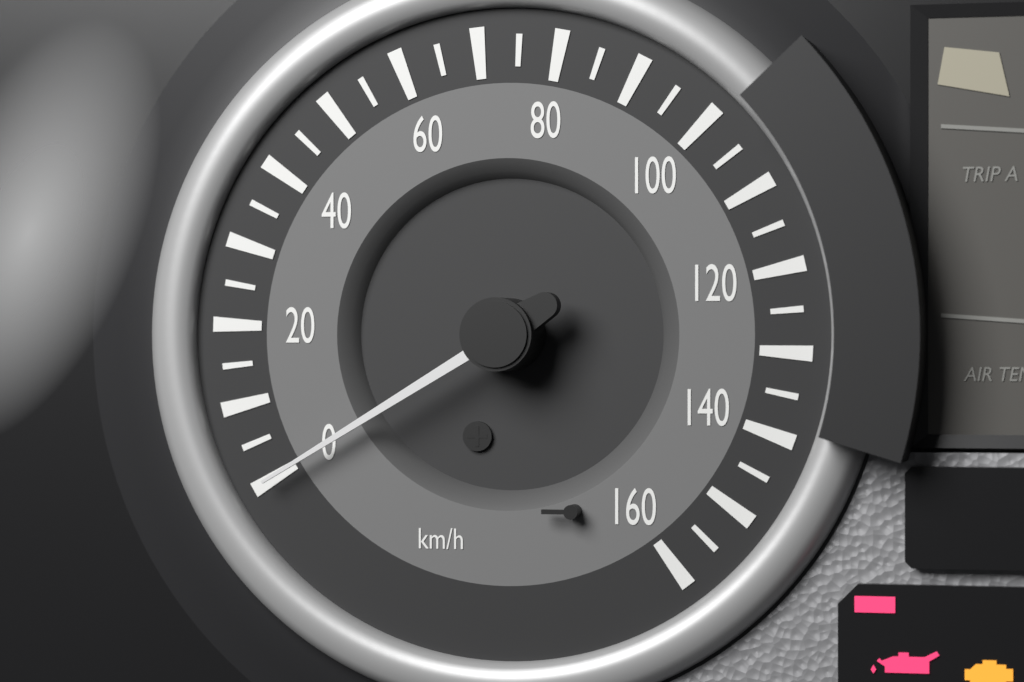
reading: 0 km/h
